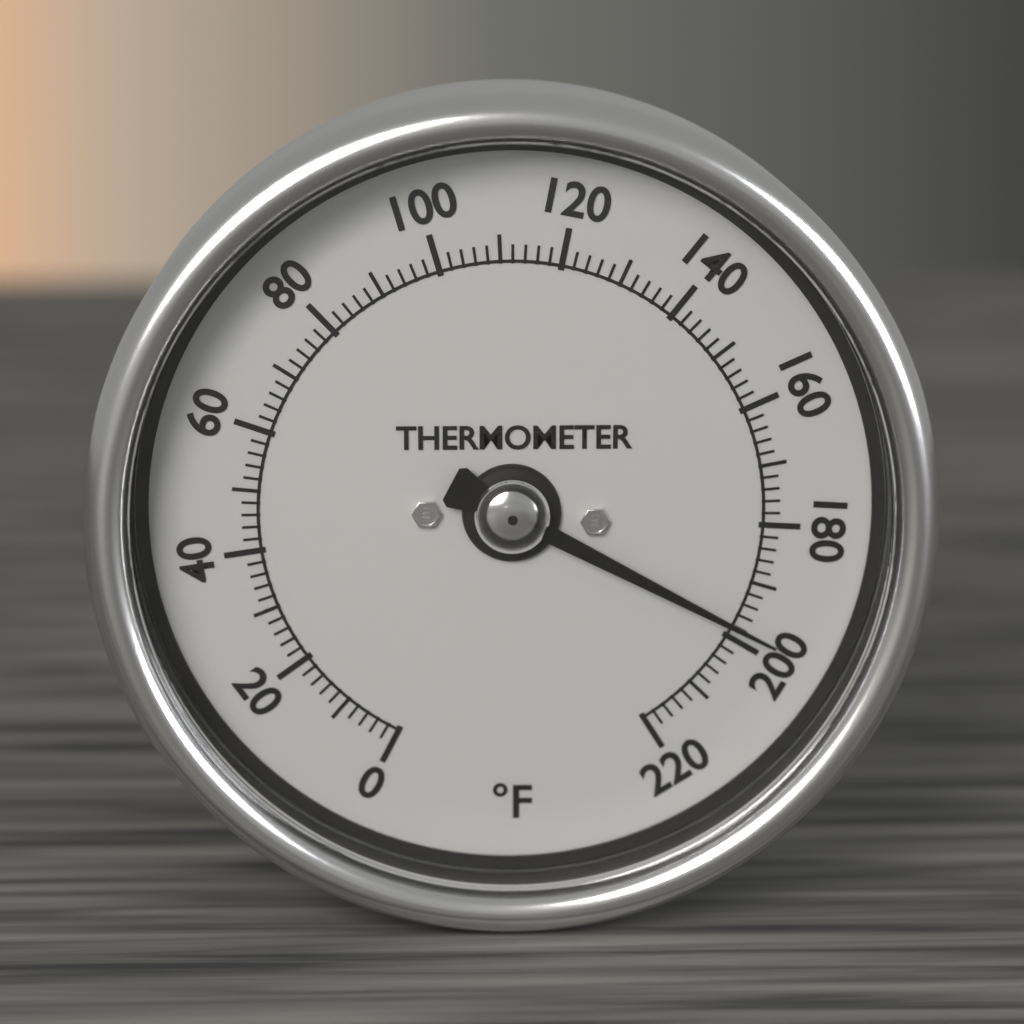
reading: 198 °F
